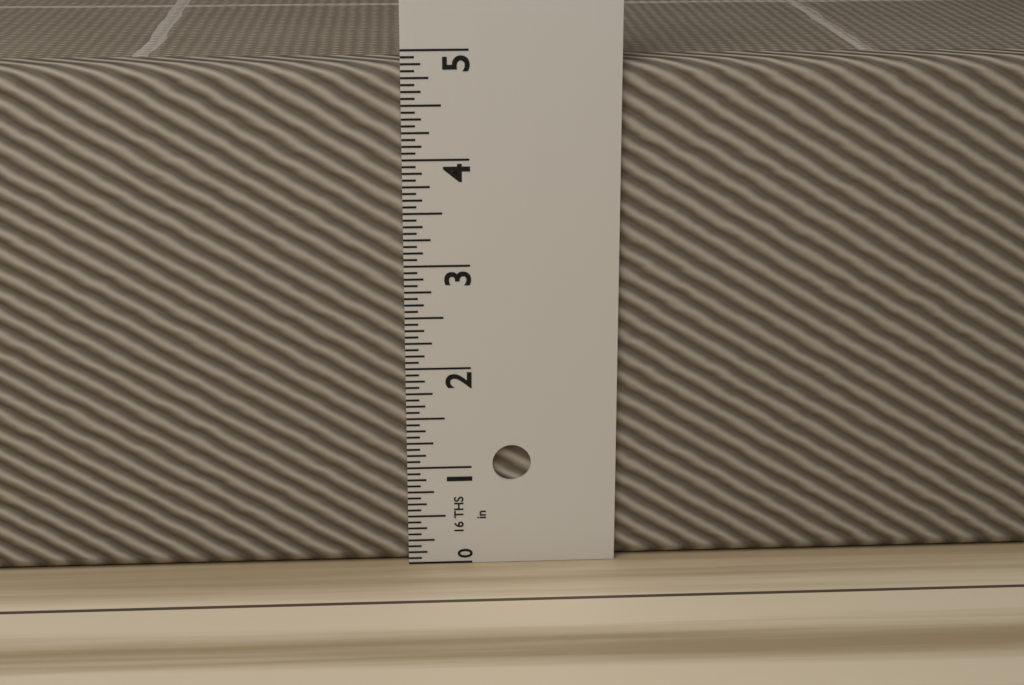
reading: 4.8750 in
